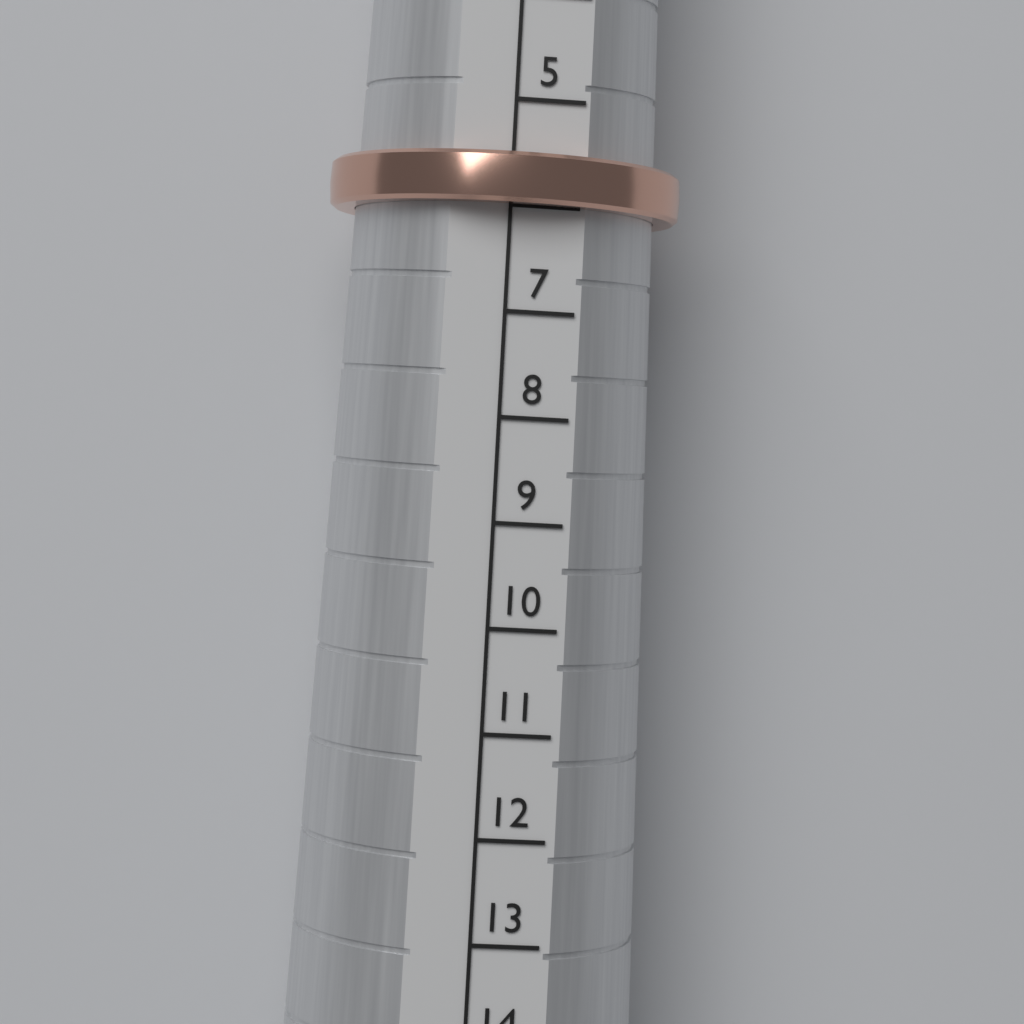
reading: 6 (no unit)
